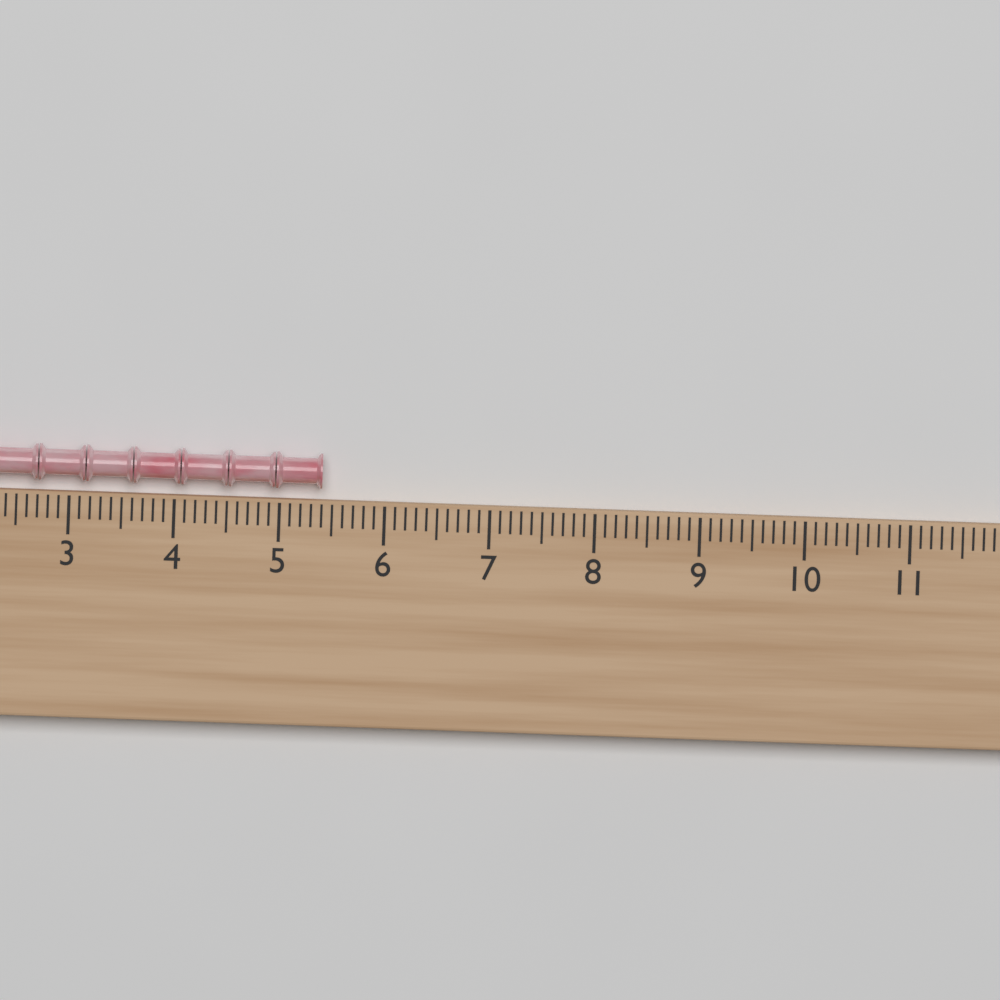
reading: 5.4 (no unit)
